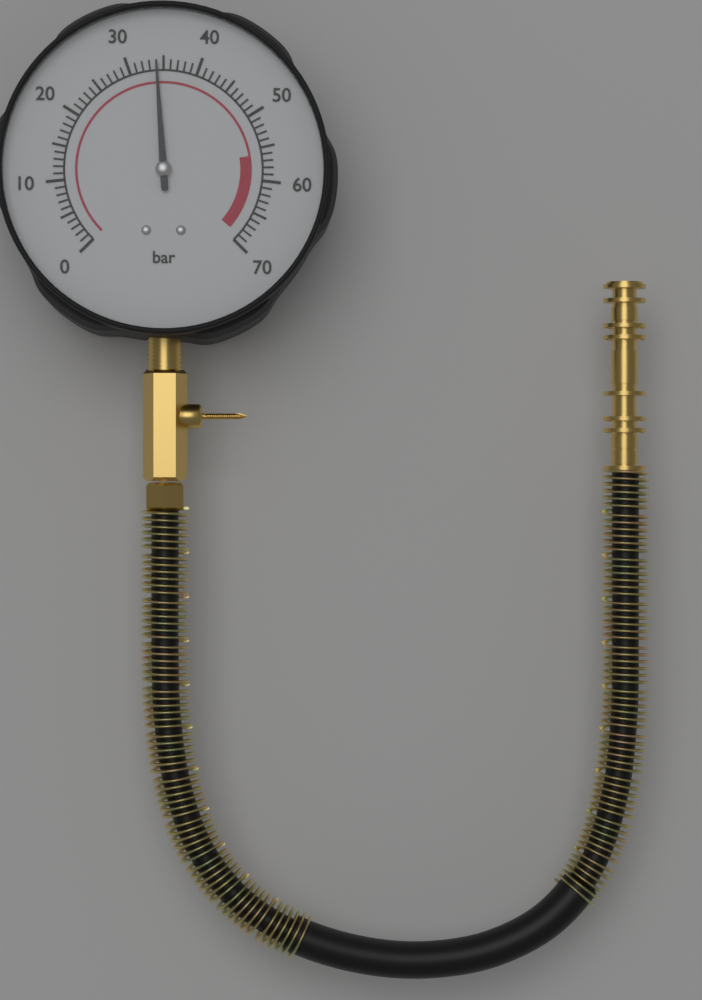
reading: 34 bar
